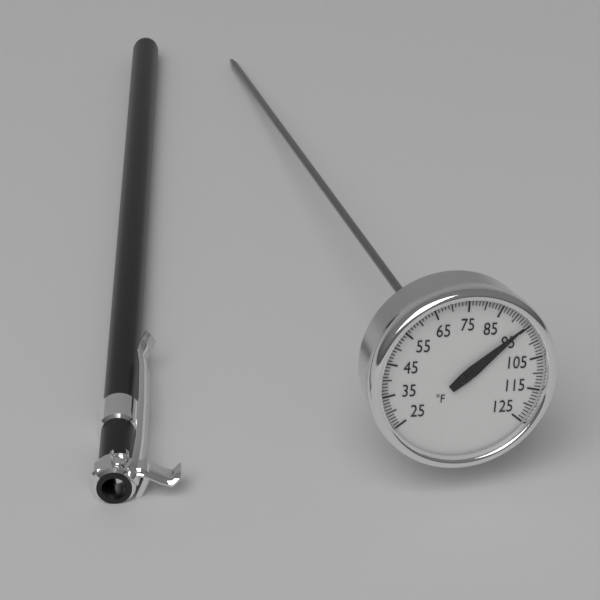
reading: 94 °F
